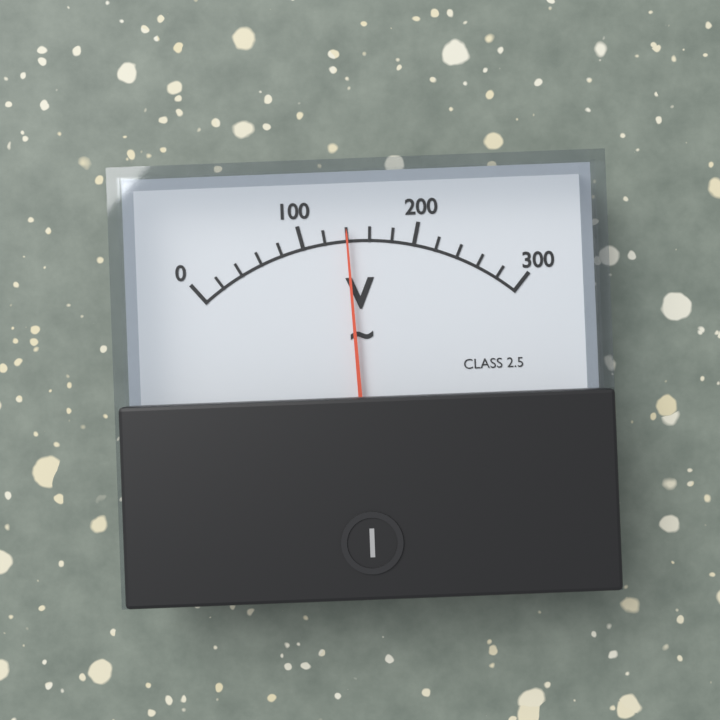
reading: 140 V
